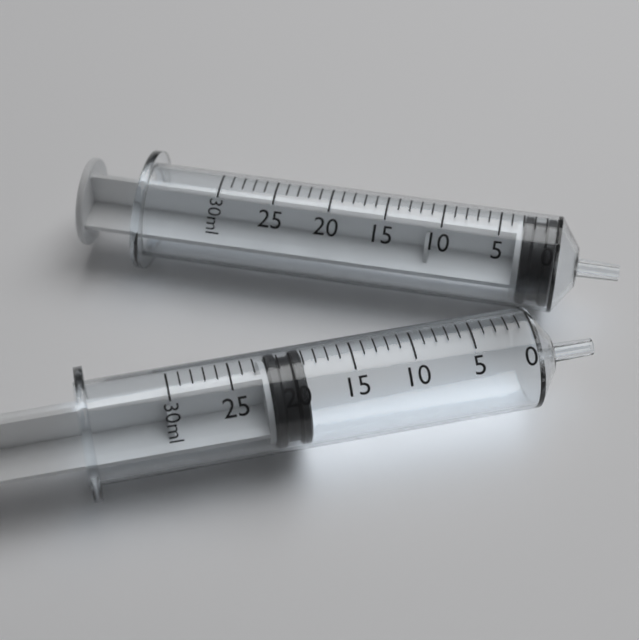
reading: 19 ml
